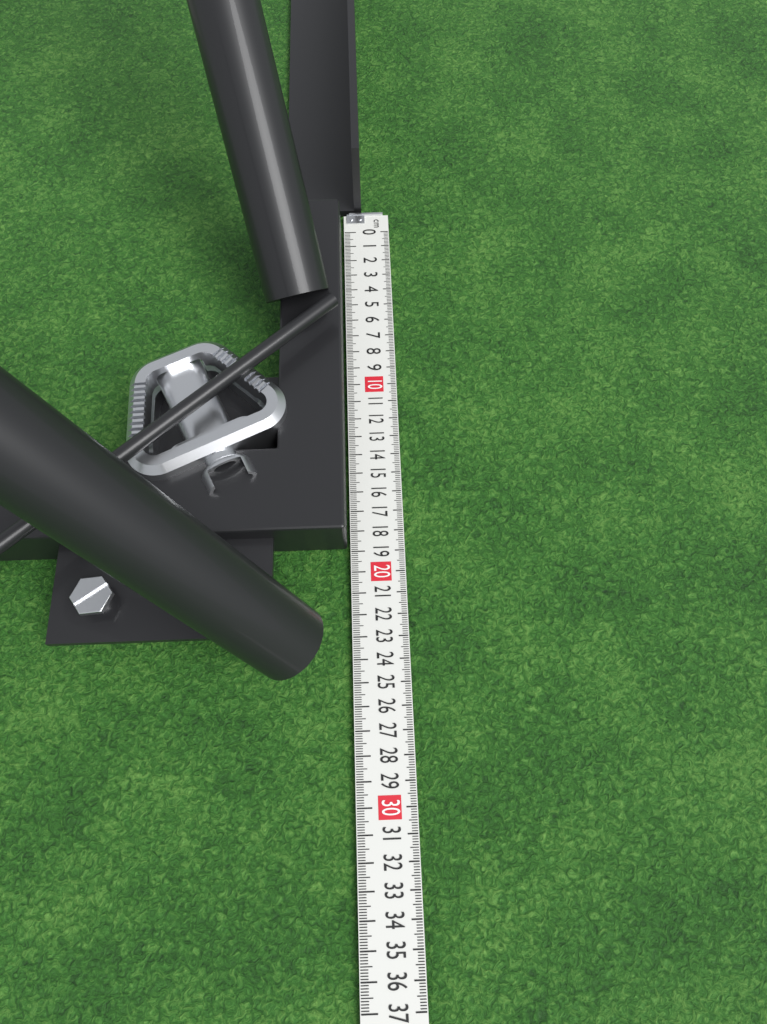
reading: 18.8 cm
